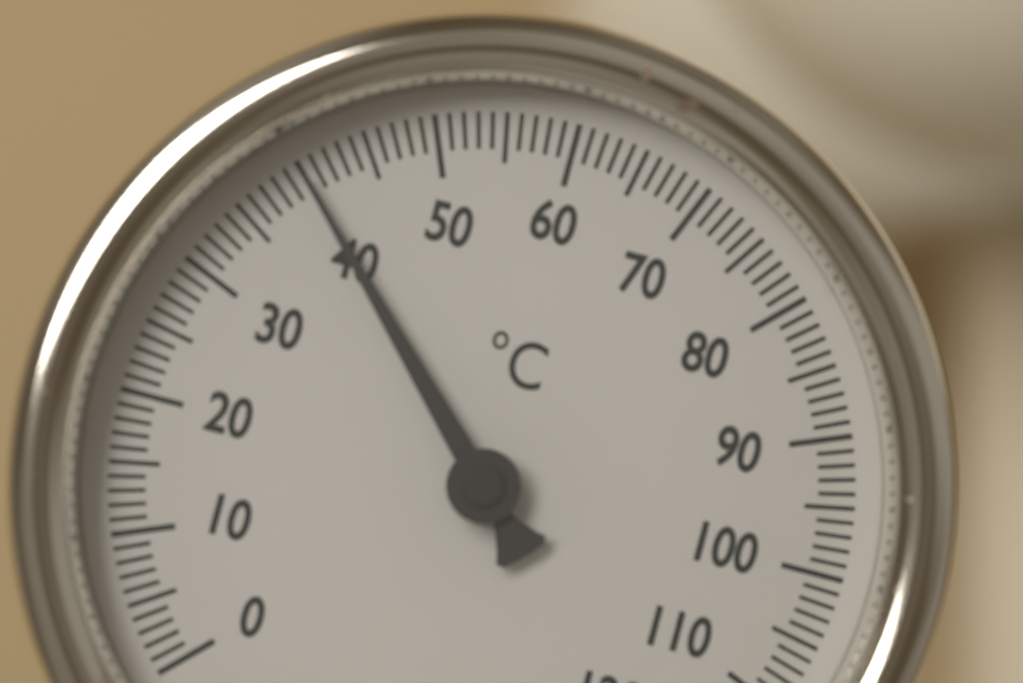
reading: 40 °C
